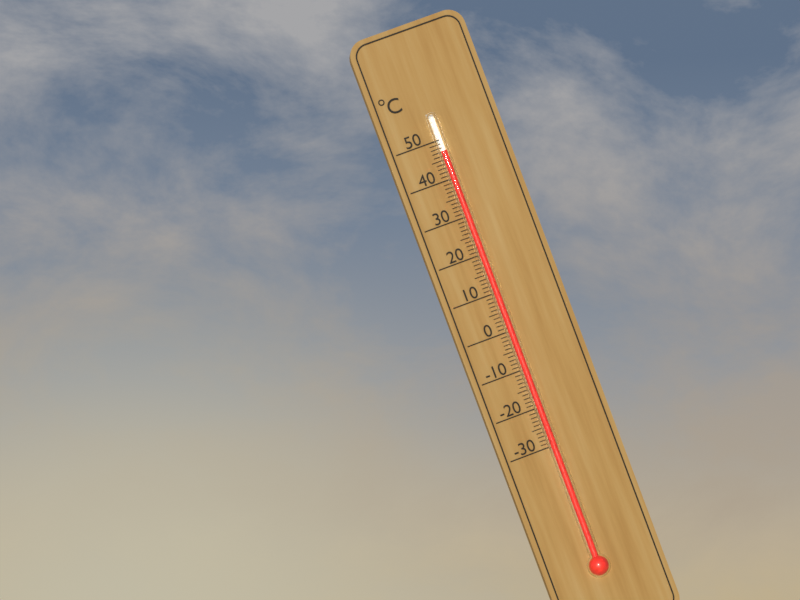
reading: 47 °C
